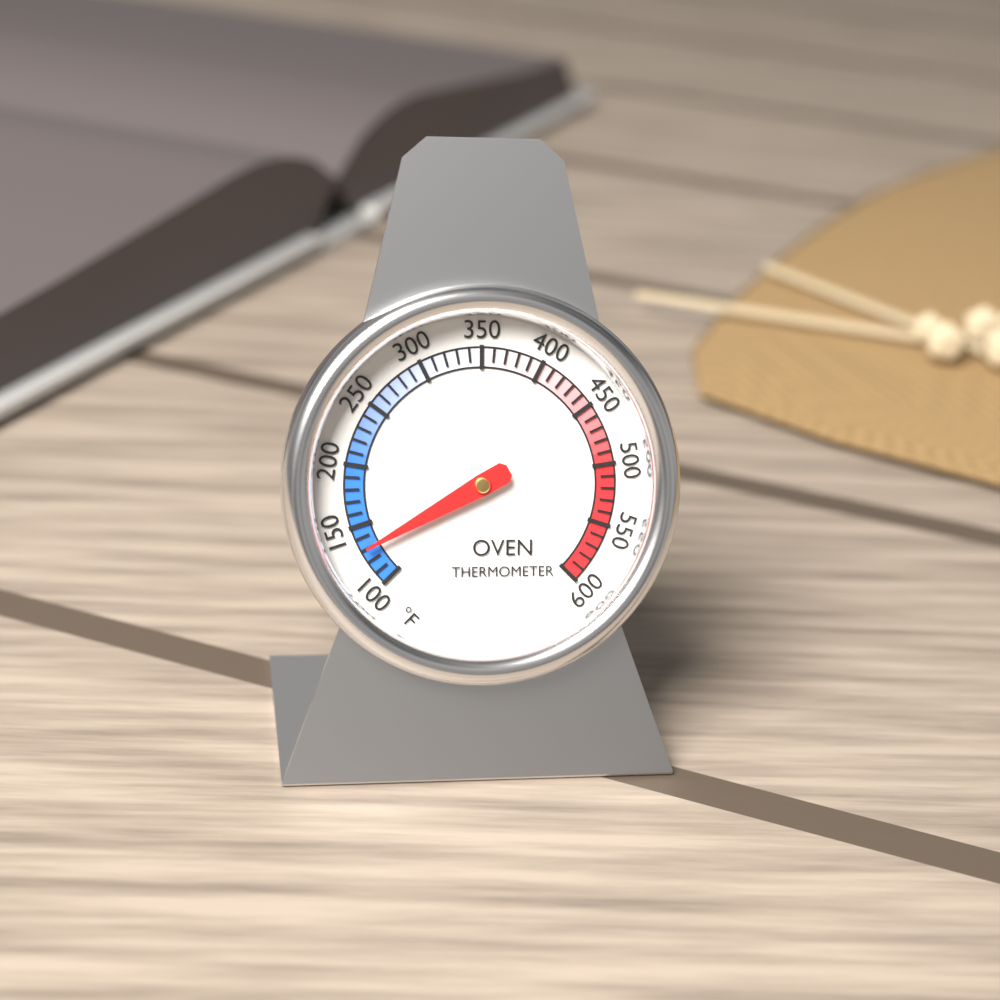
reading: 130 °F
